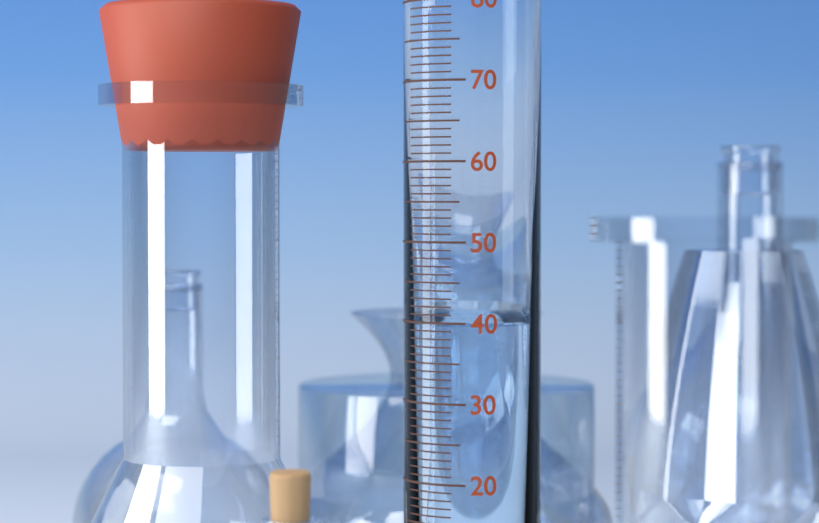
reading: 40 ml
